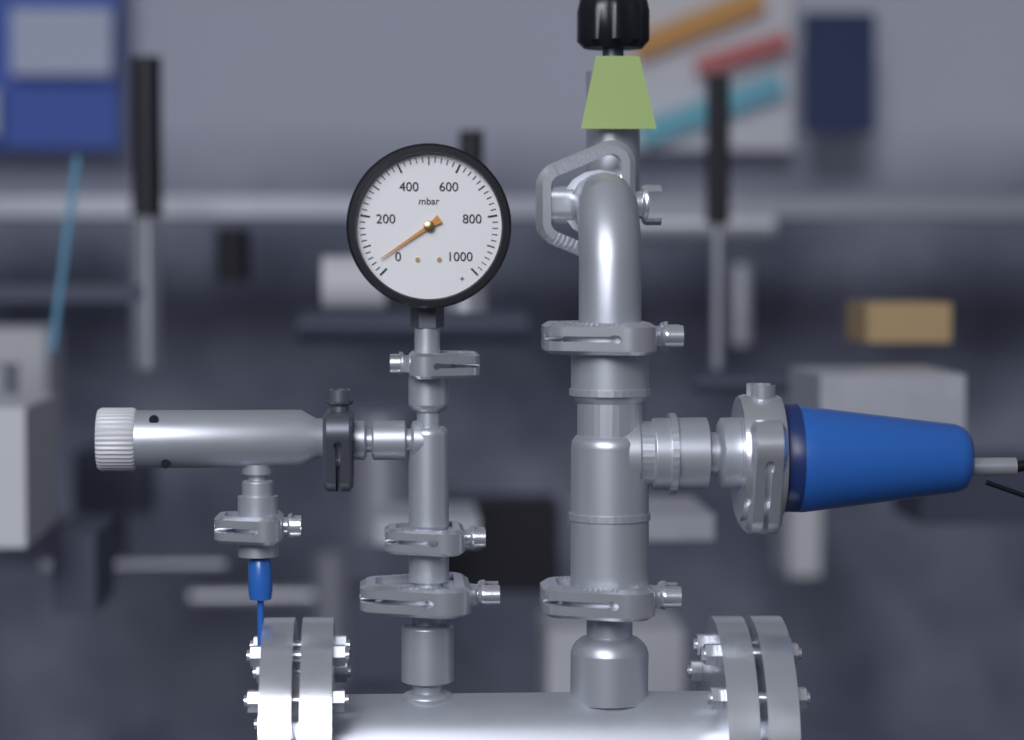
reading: 40 mbar
